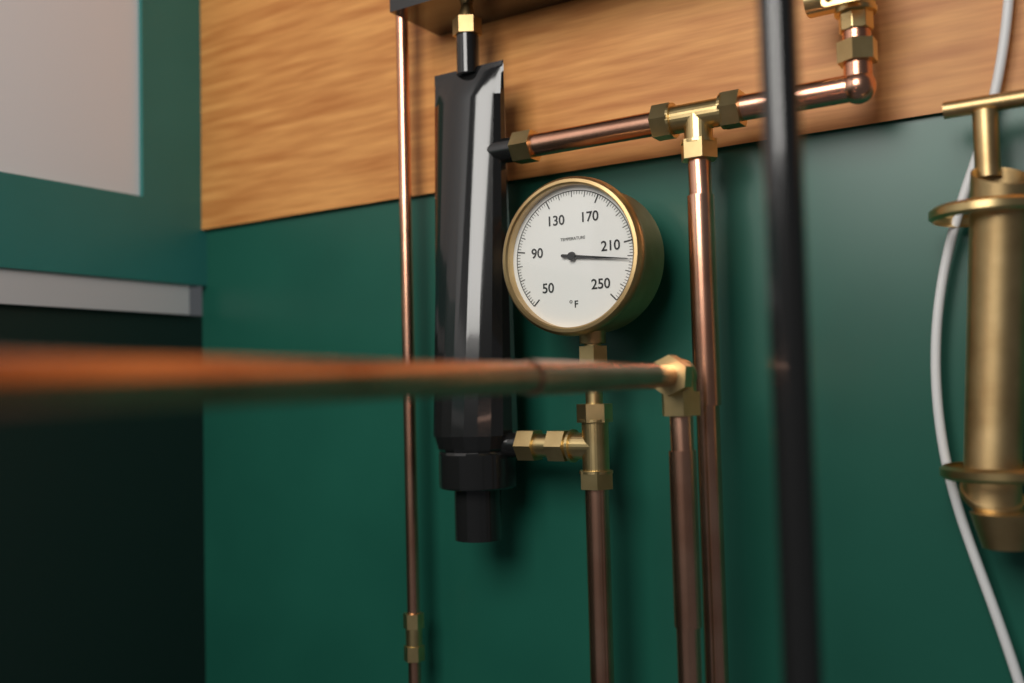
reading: 222 °F
